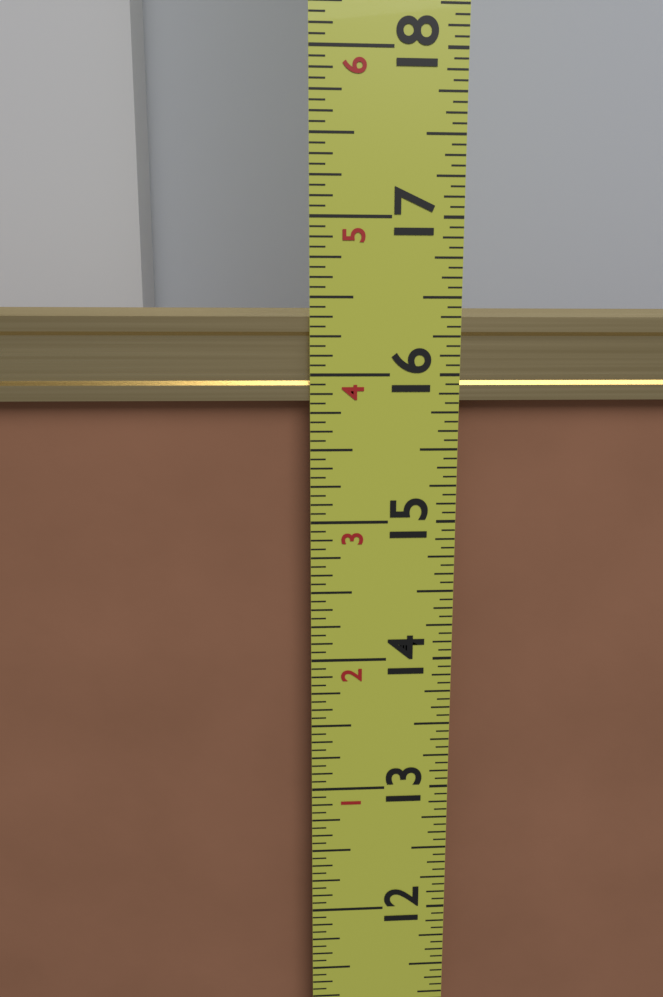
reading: 16.4375 in
